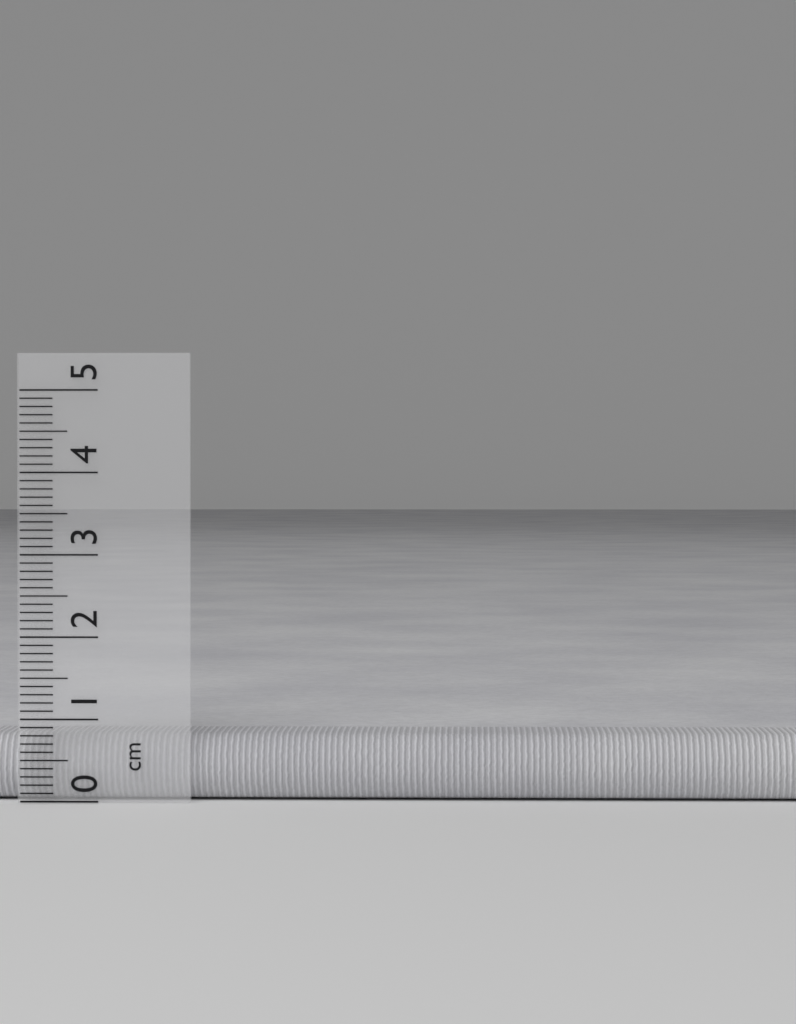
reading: 0.8 cm
